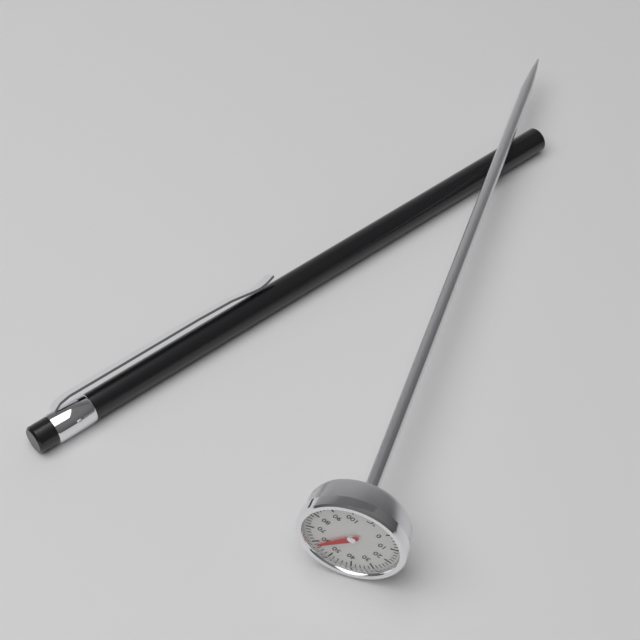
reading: 58 °C
